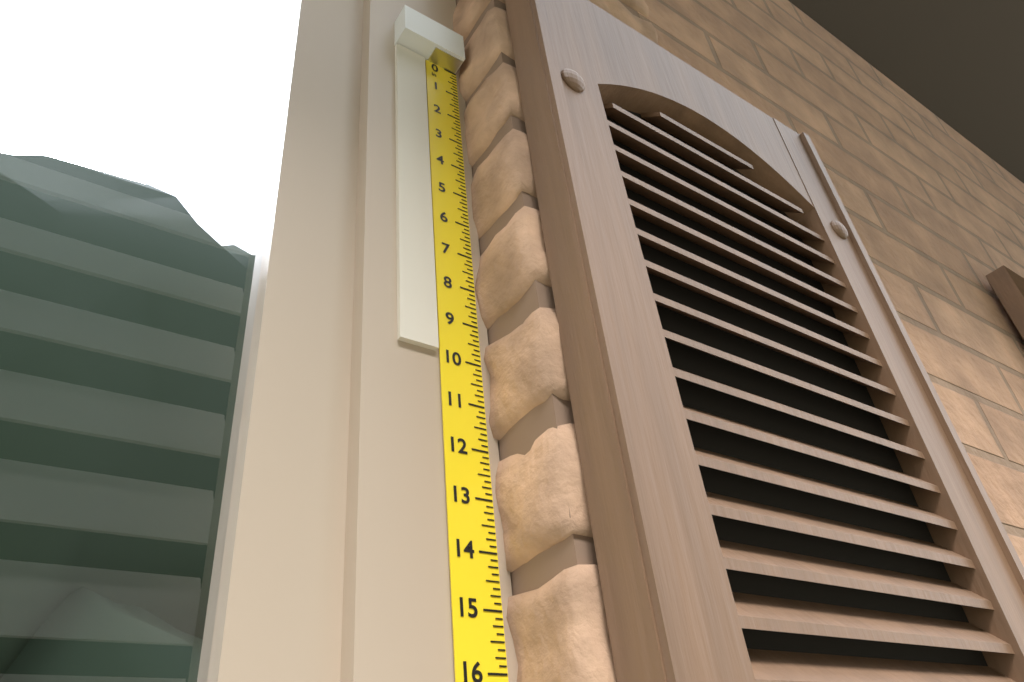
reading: 9.875 in
